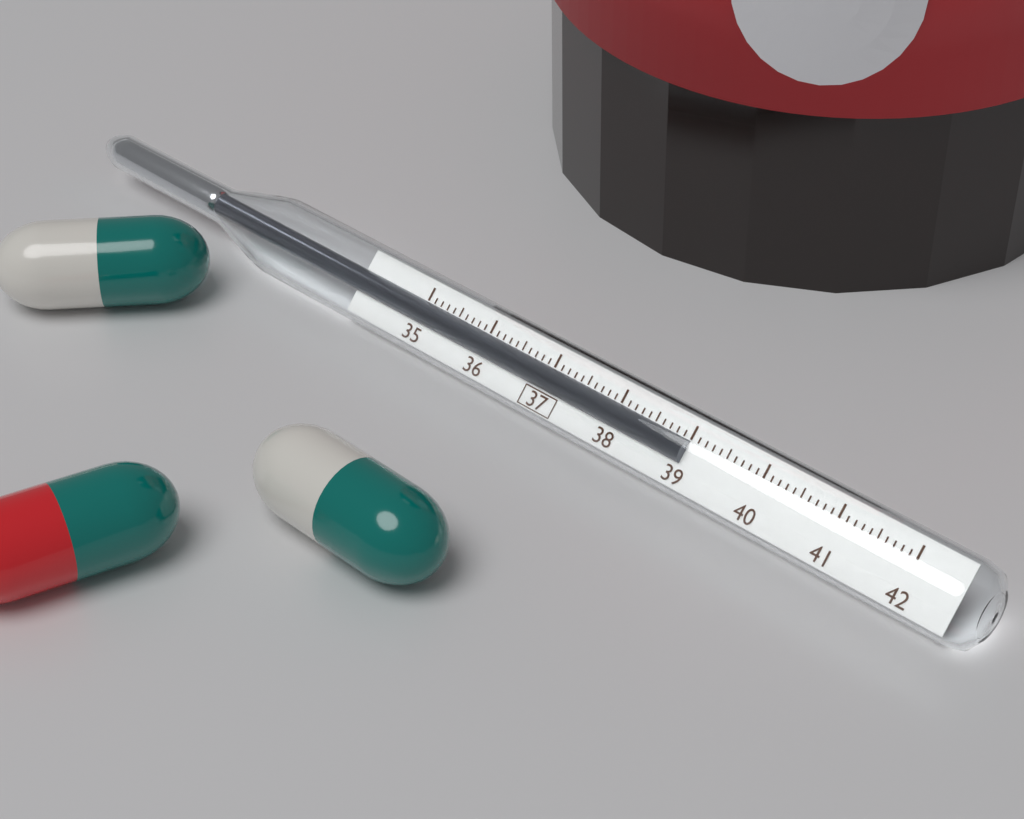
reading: 39.0 (no unit)
